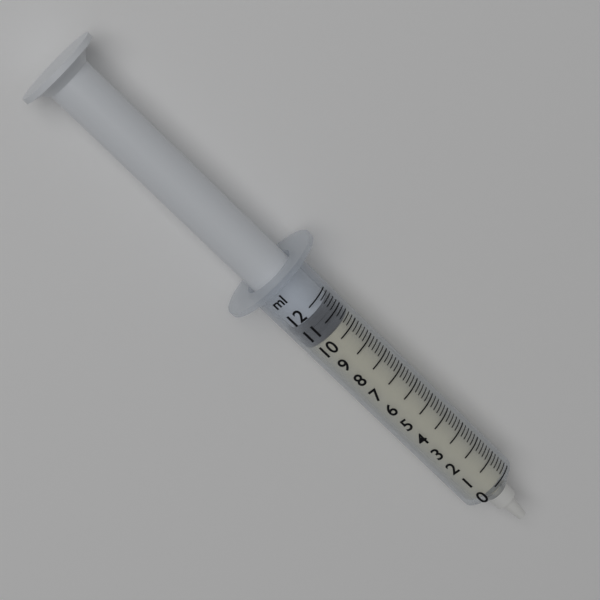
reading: 10.4 ml
